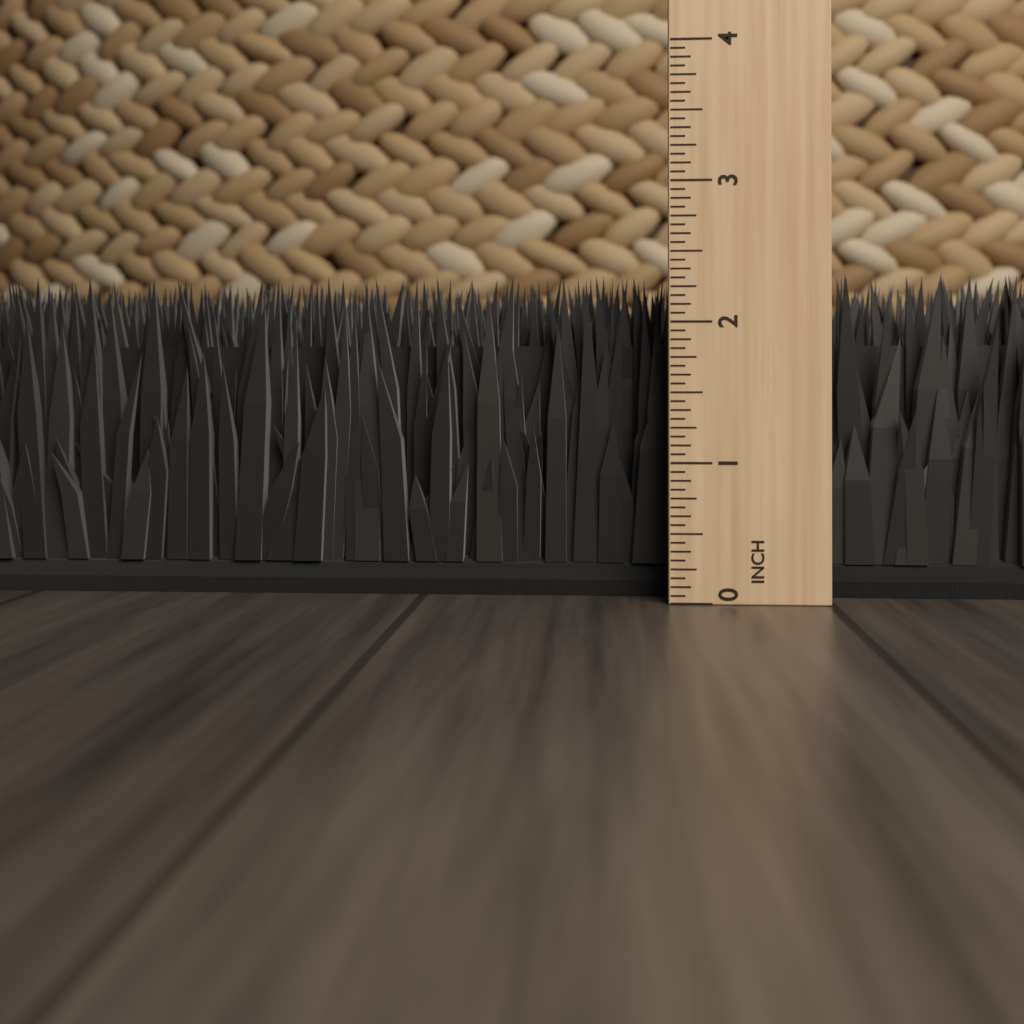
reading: 2.3750 in
